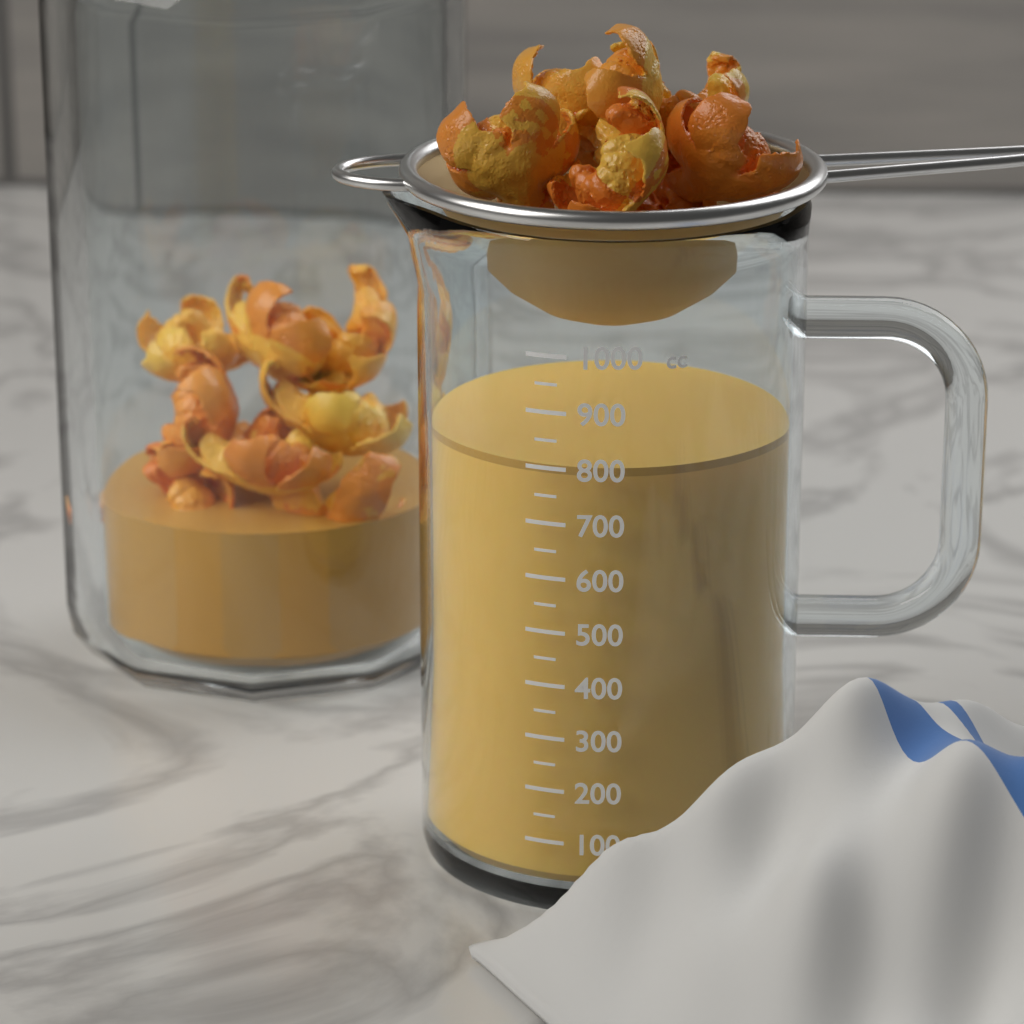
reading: 800 cc
